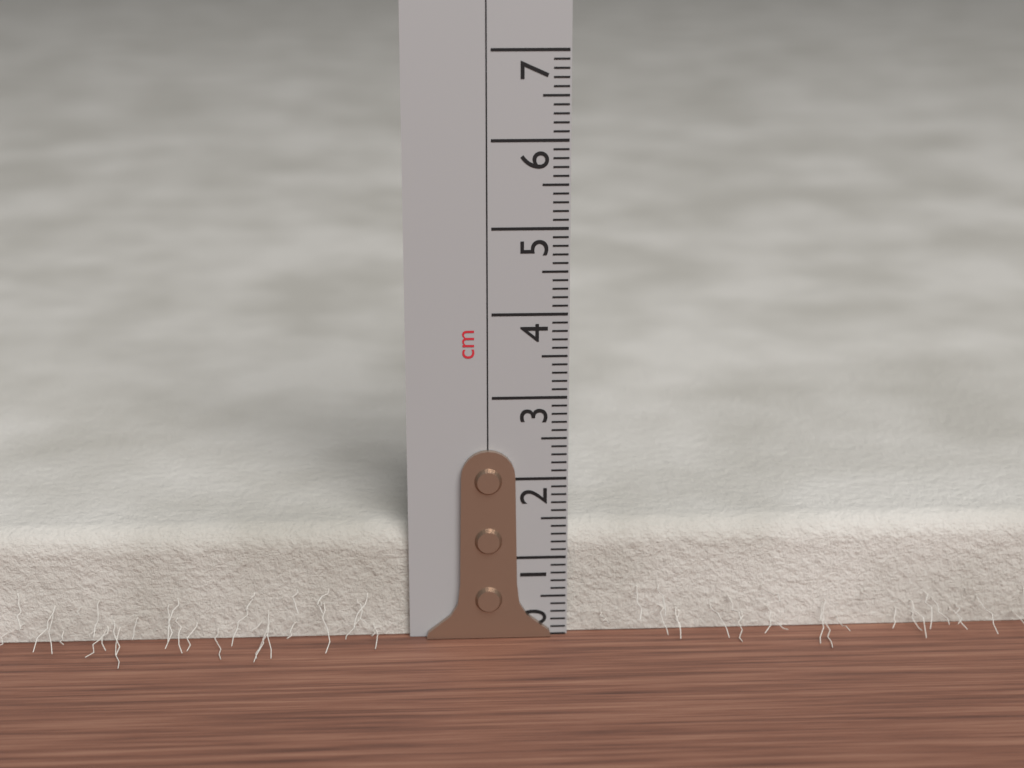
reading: 1.4 cm
